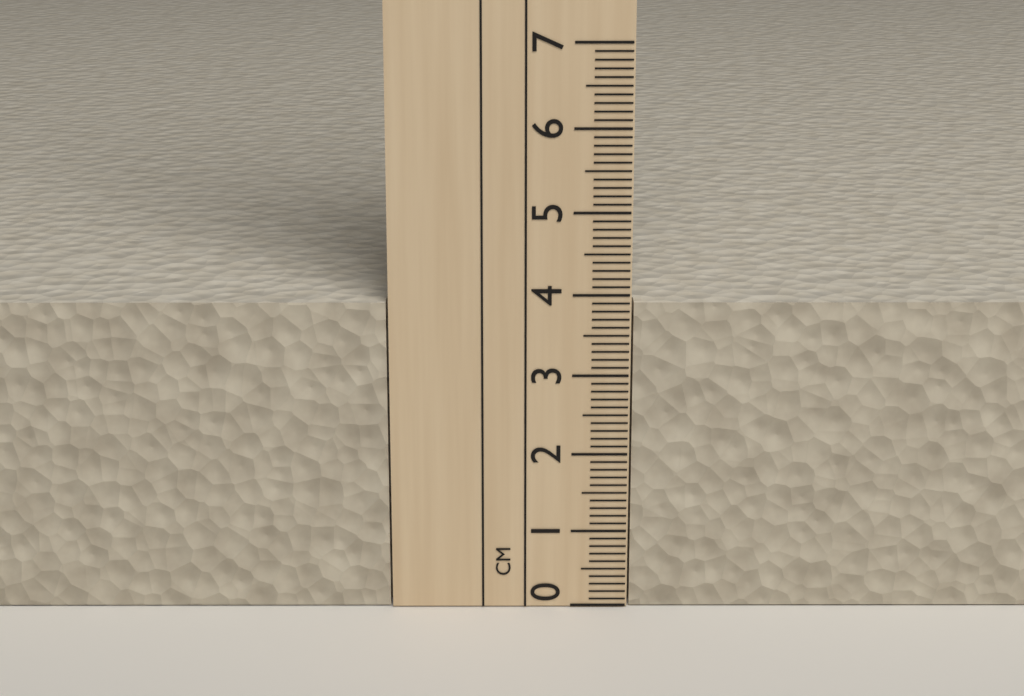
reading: 3.9 cm
